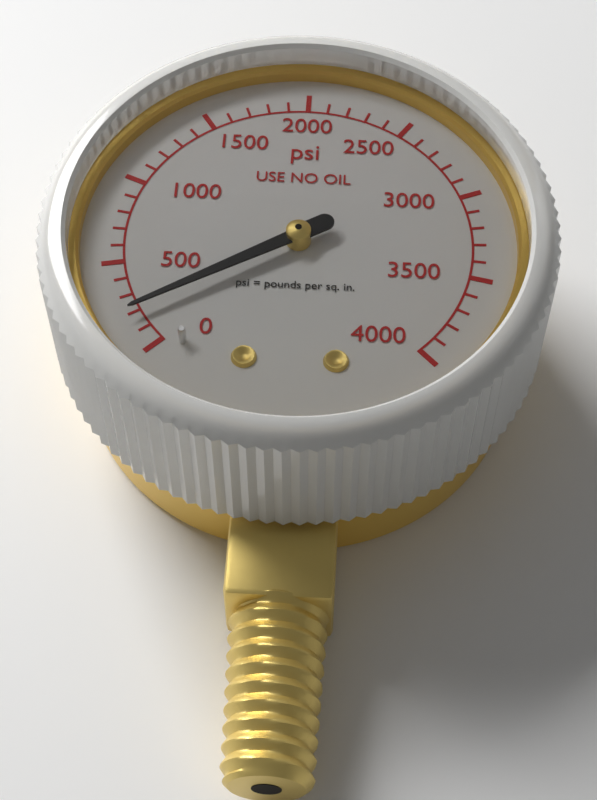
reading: 200 psi
